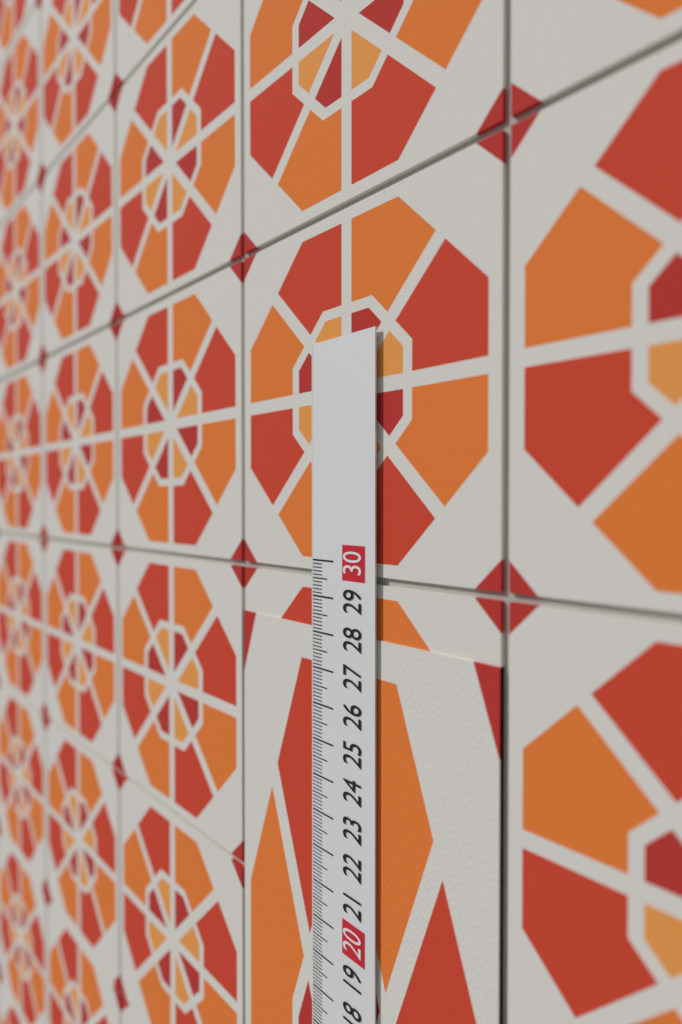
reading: 28.1 cm
